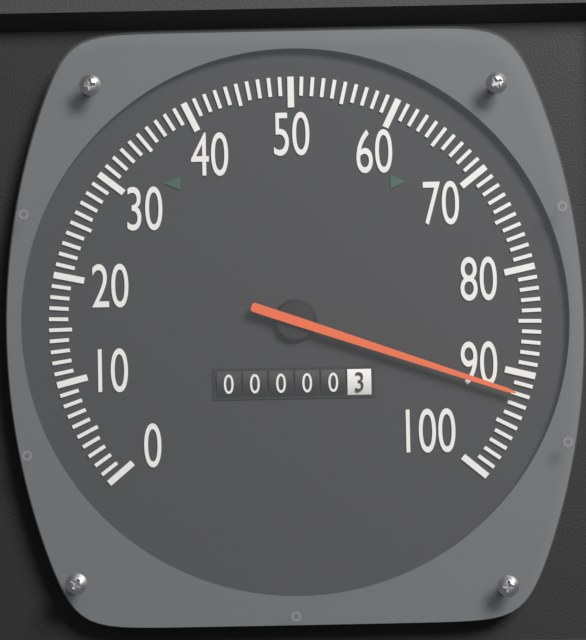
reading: 92 (no unit)
